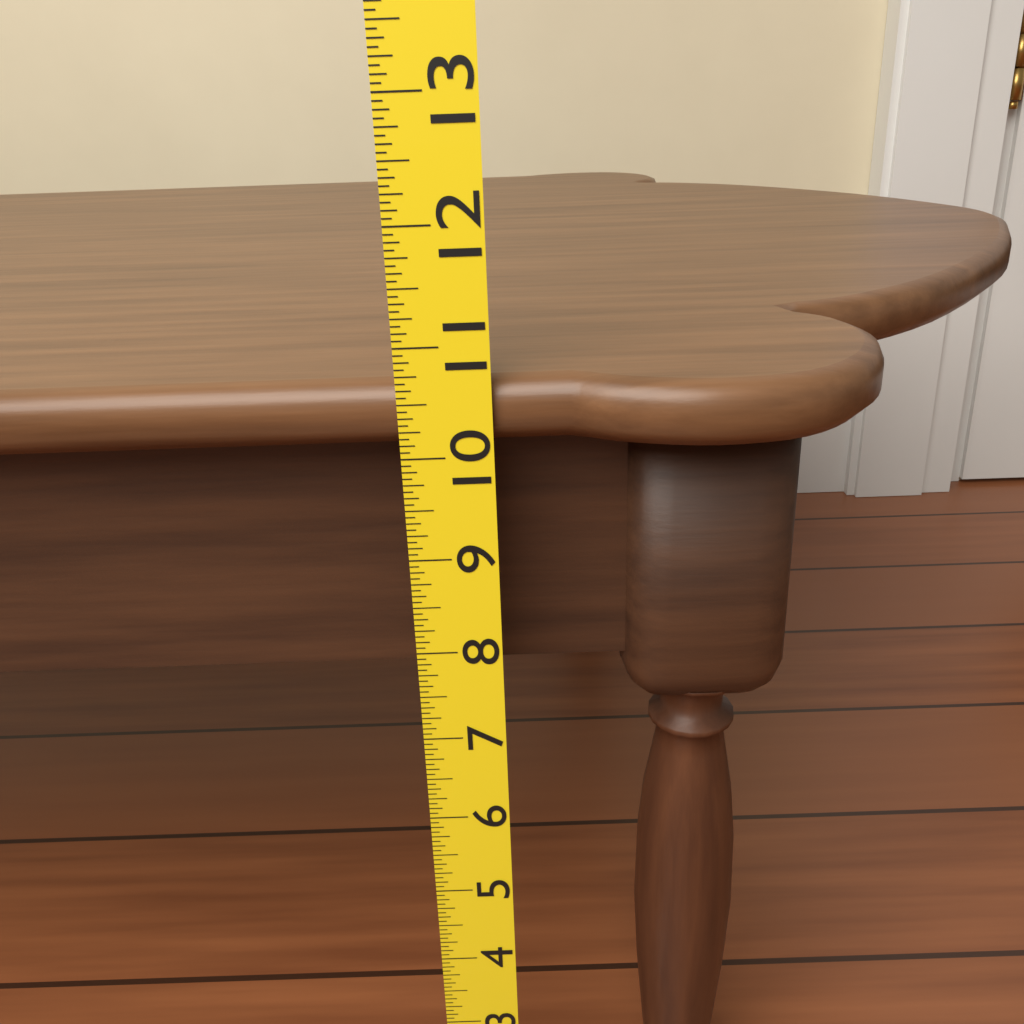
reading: 10.6875 (no unit)
